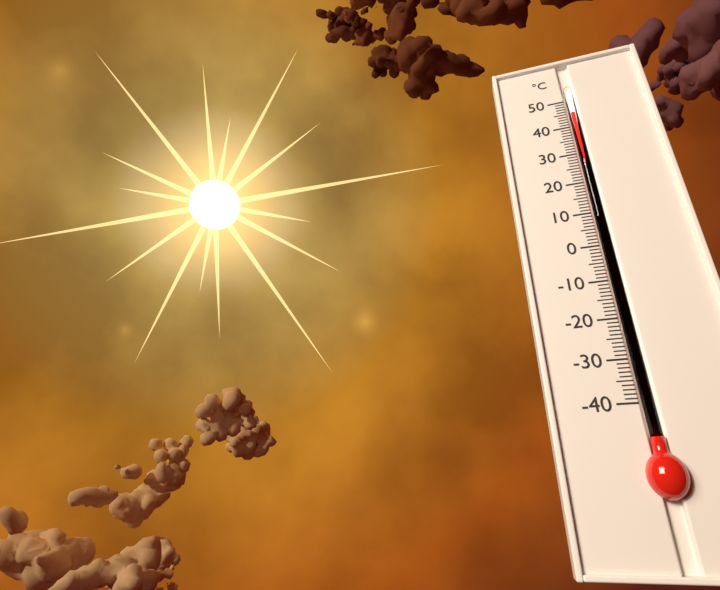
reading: 45 °C
